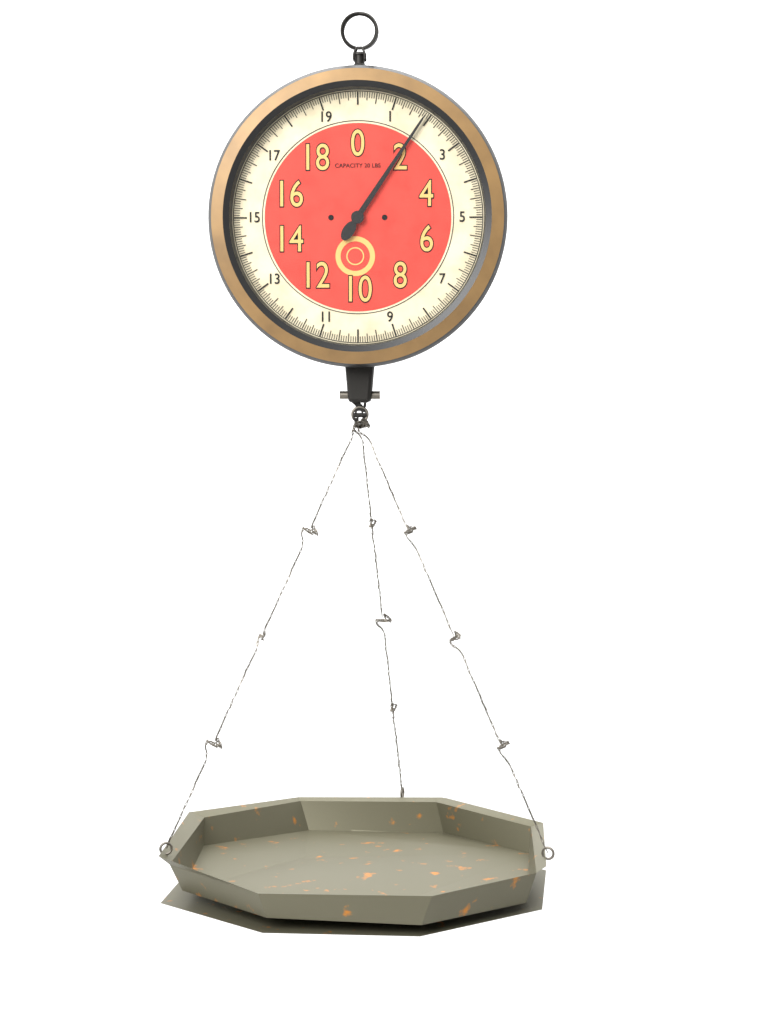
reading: 1.8750 lbs
